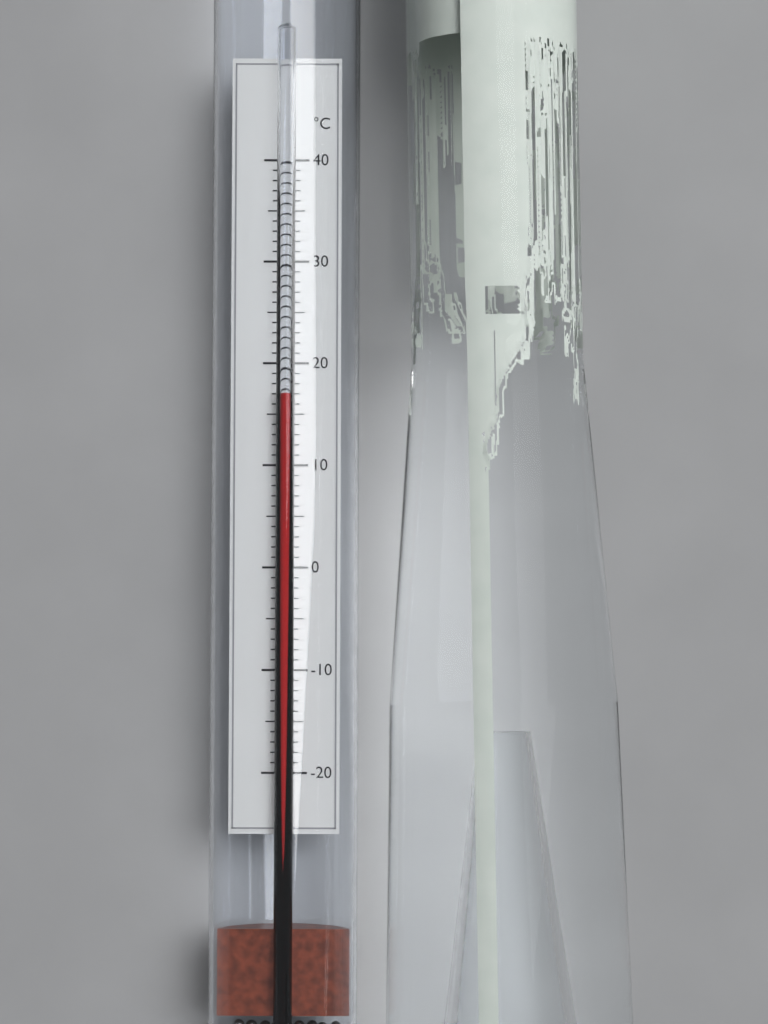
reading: 17 °C
